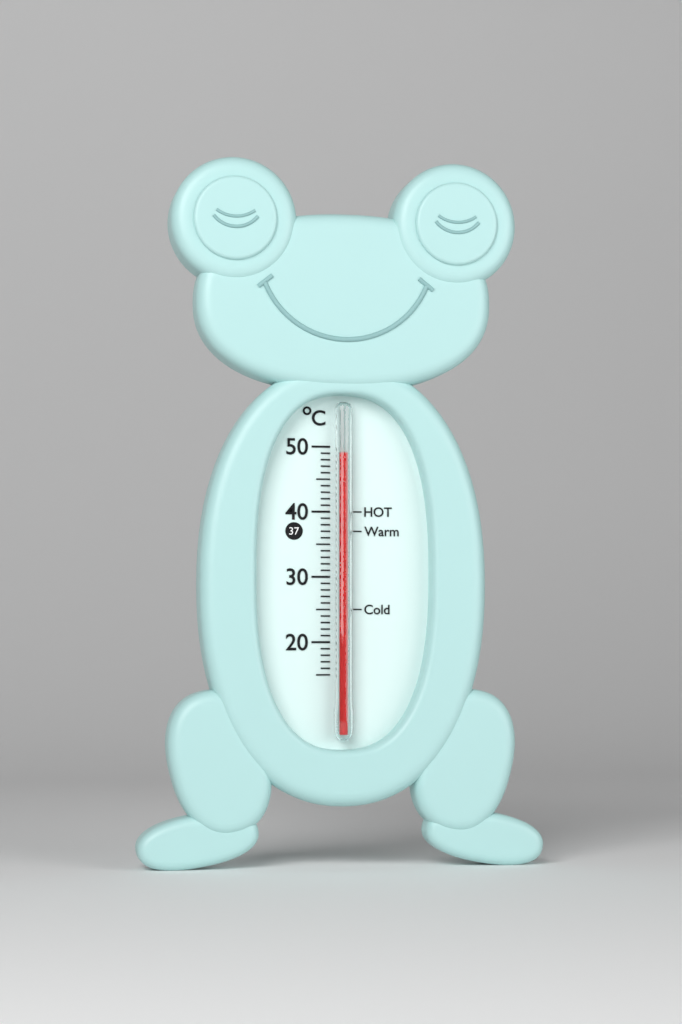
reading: 49 °C
